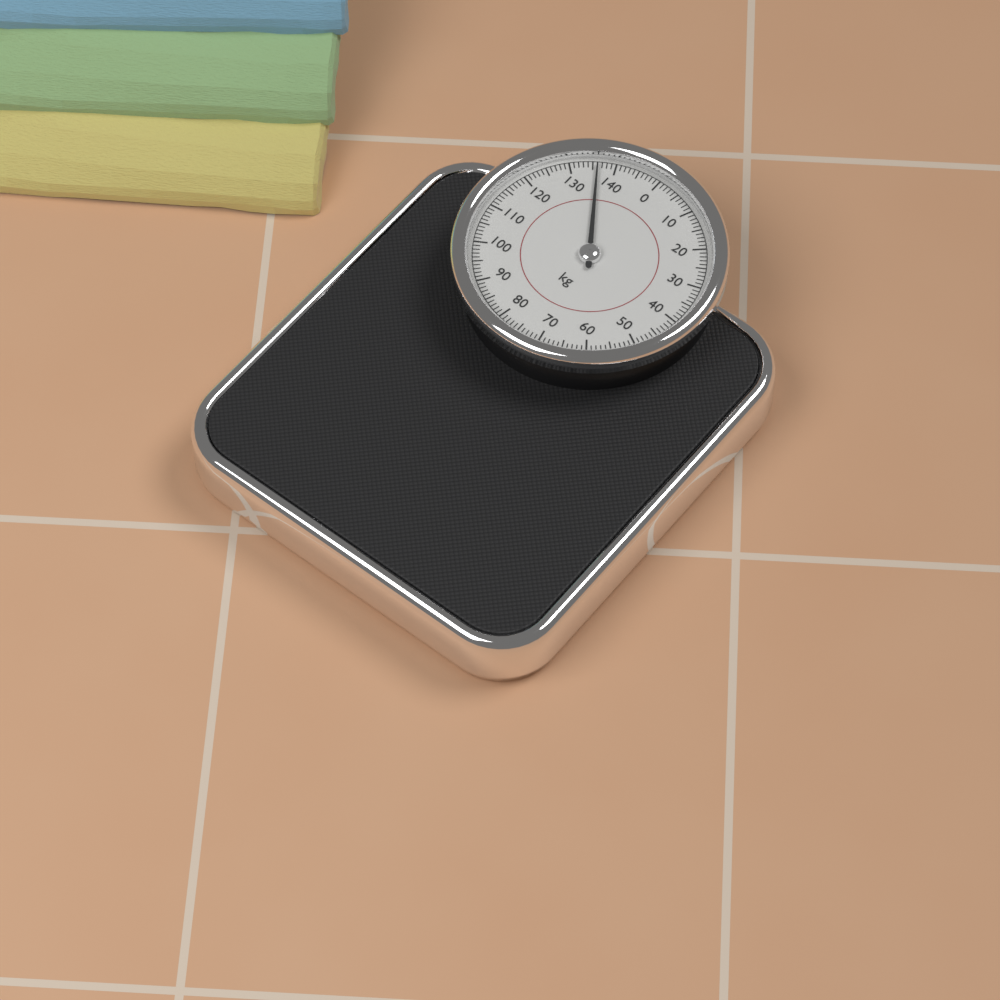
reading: 136 kg
